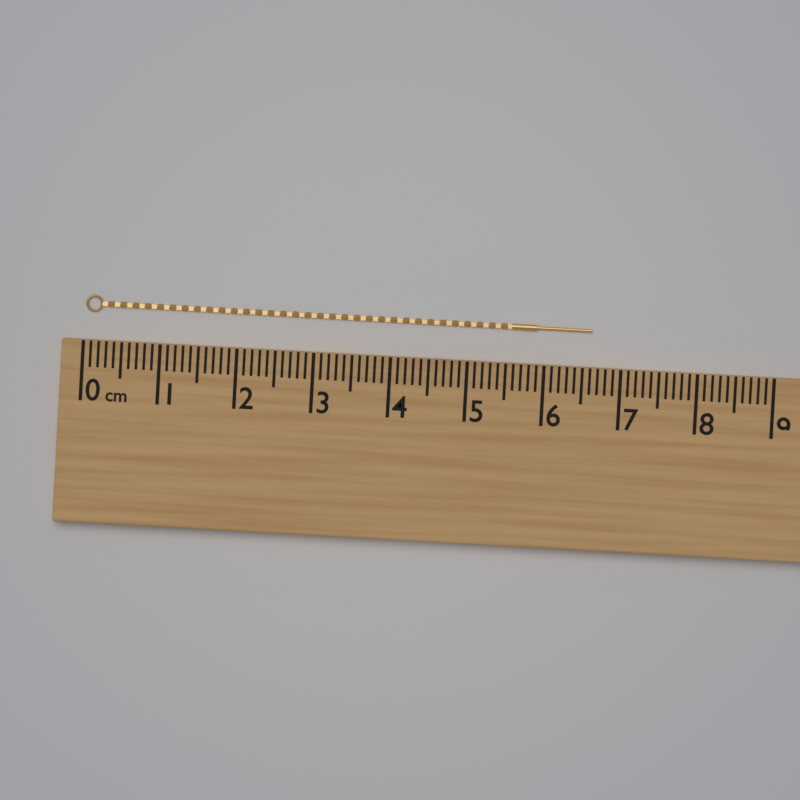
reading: 6.6 cm
